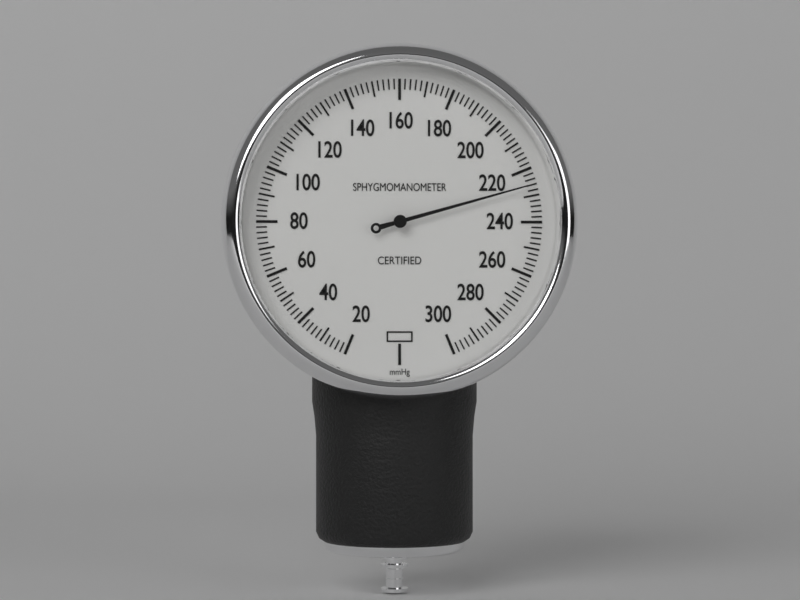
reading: 226 mmHg
